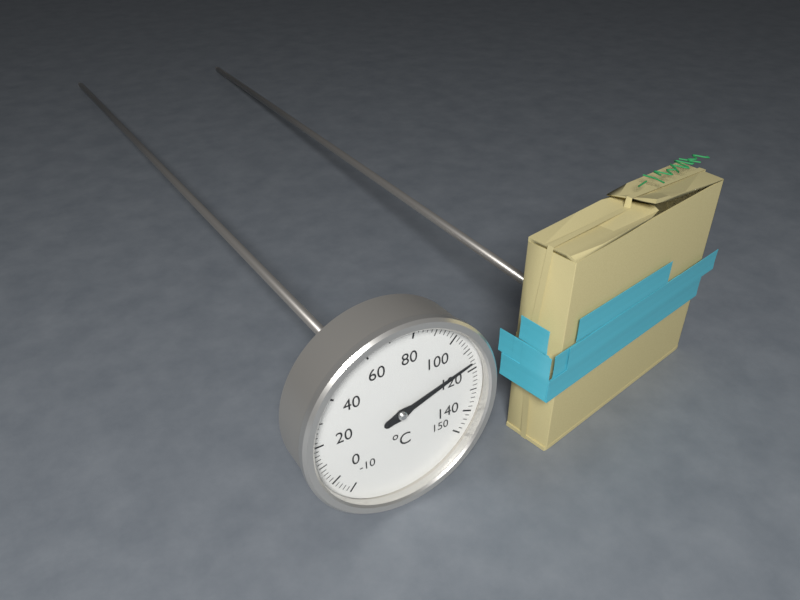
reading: 116 °C
